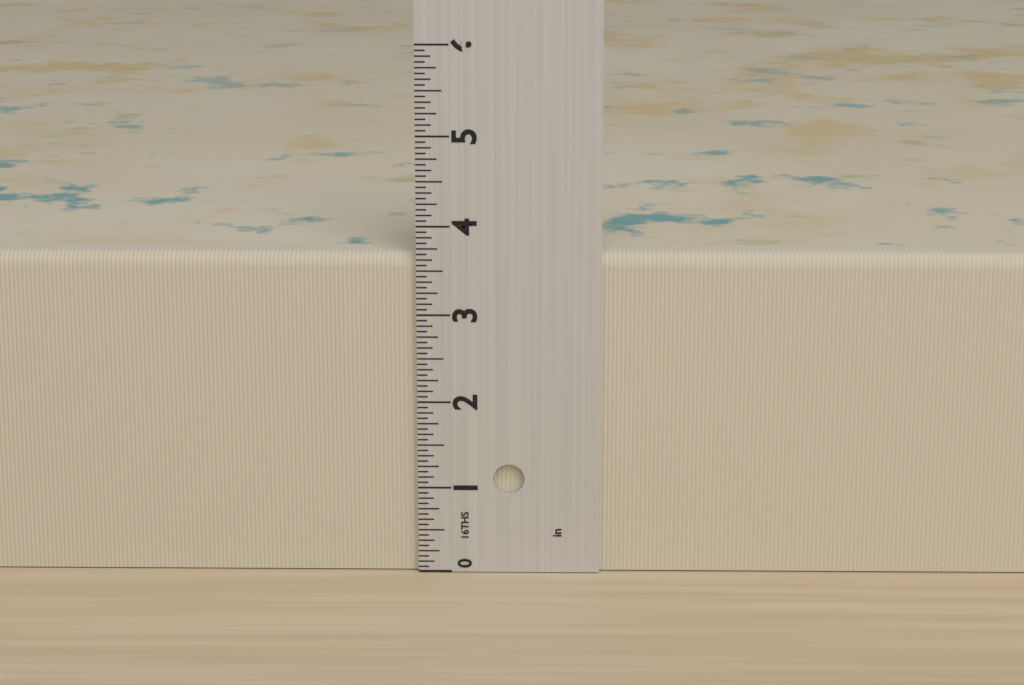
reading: 3.6875 in
